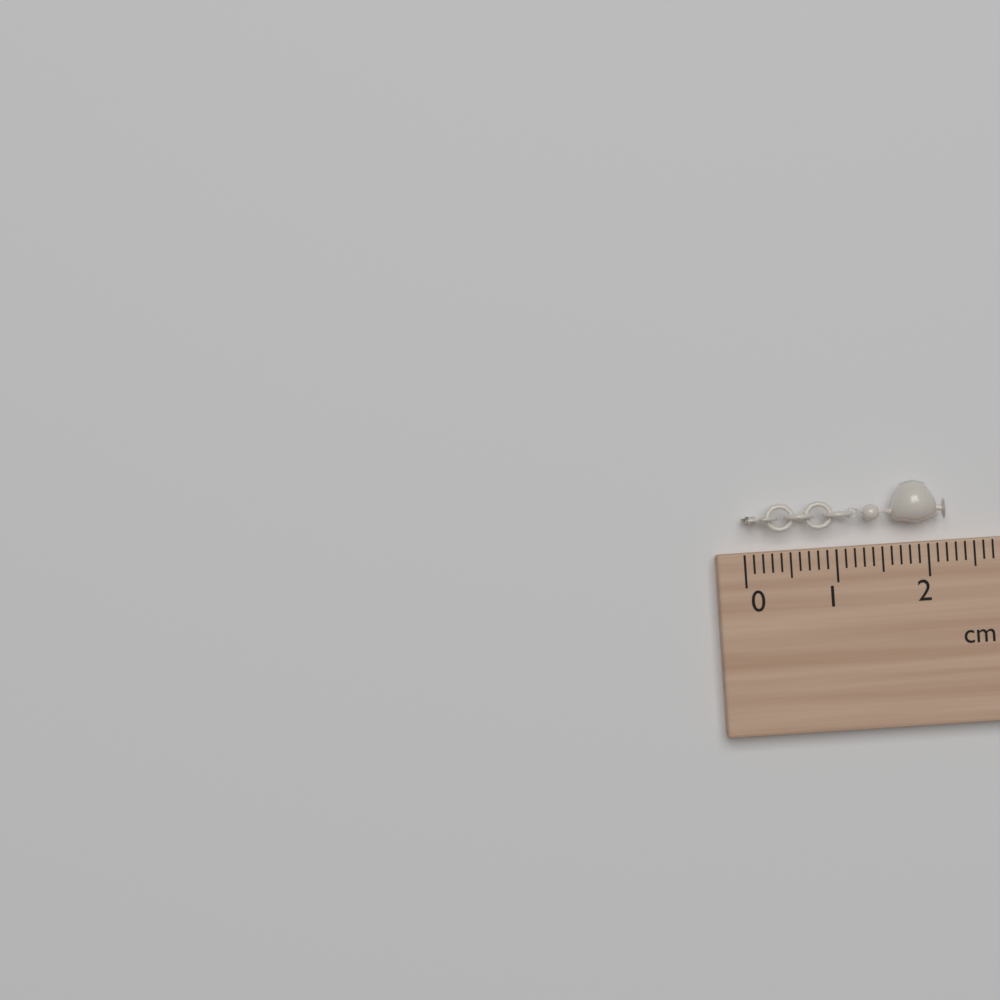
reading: 2.2 cm
